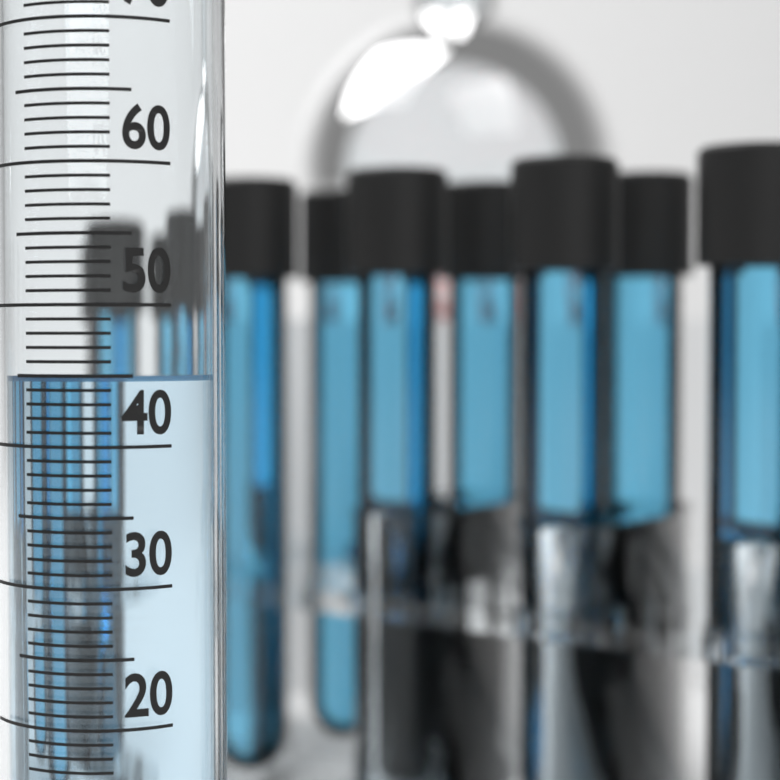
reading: 45 ml
